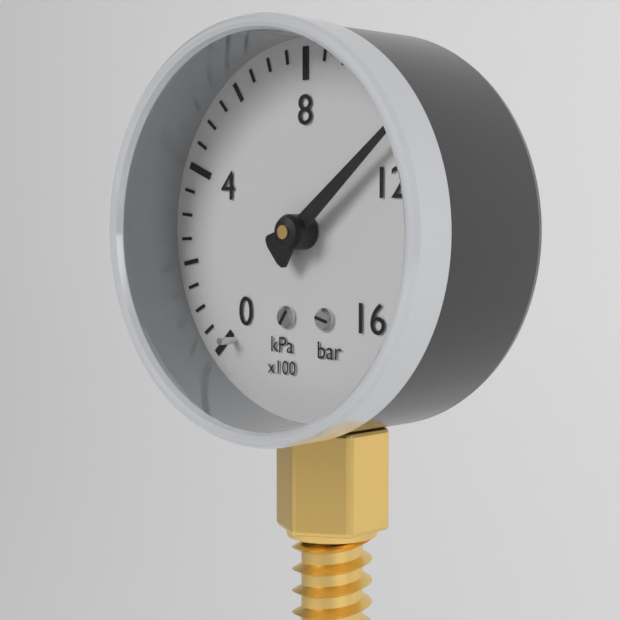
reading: 1100 kPa
